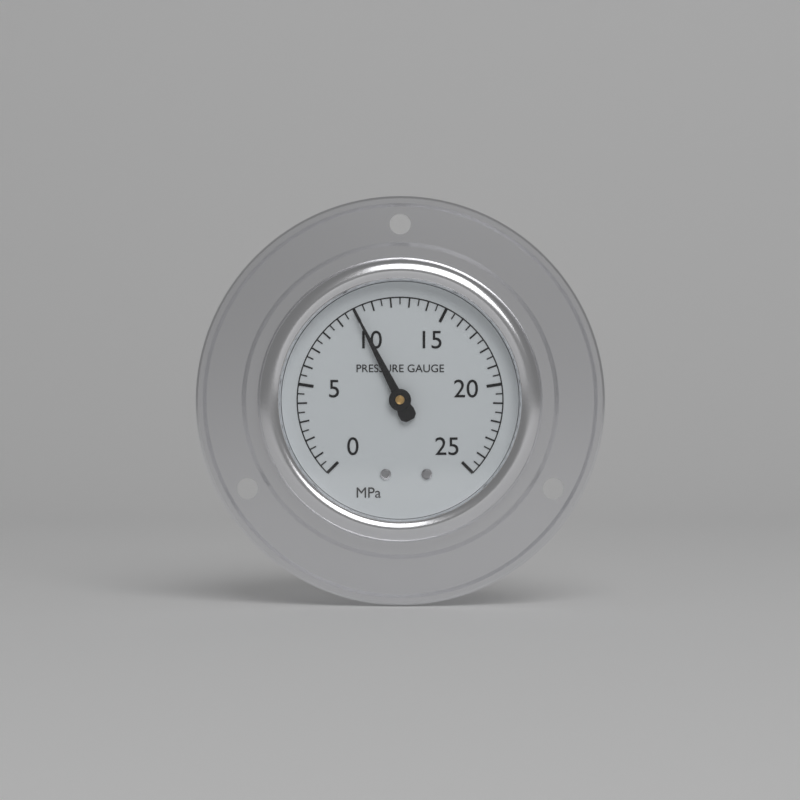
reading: 10.0 MPa
